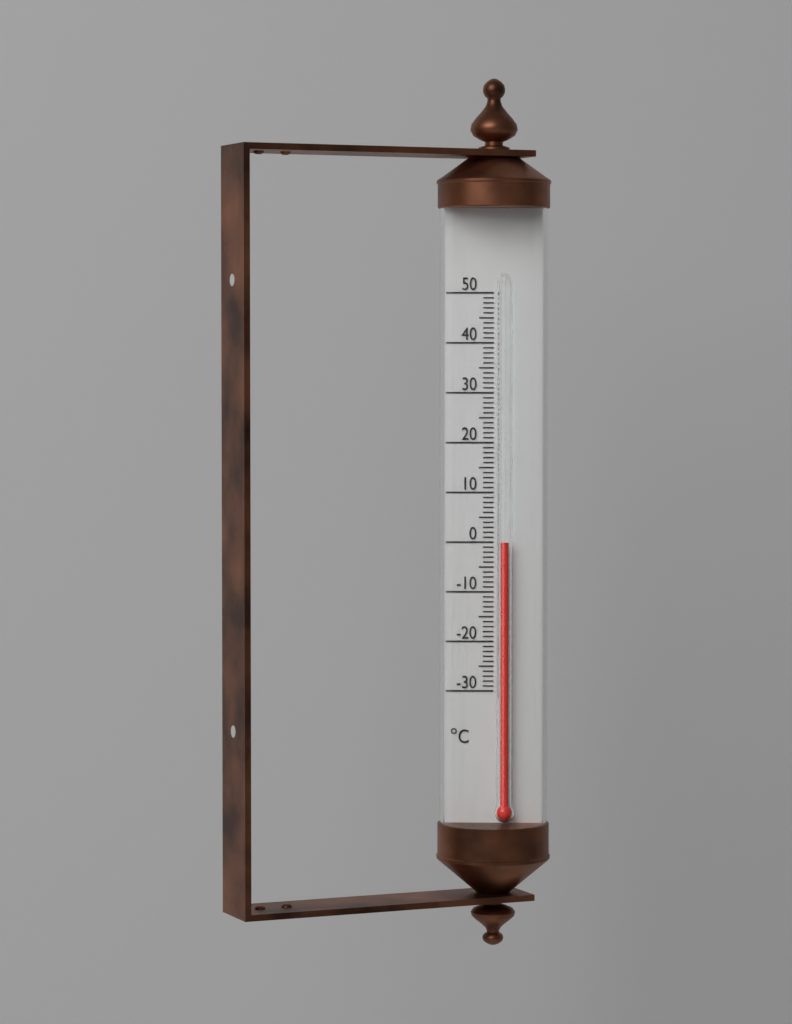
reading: 0 °C
